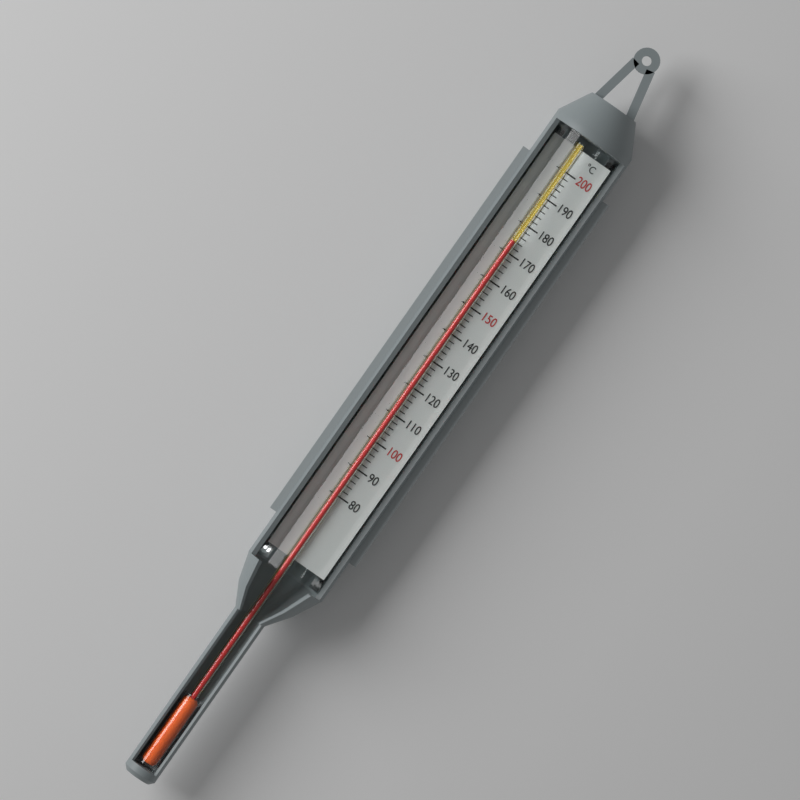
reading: 174 °C
